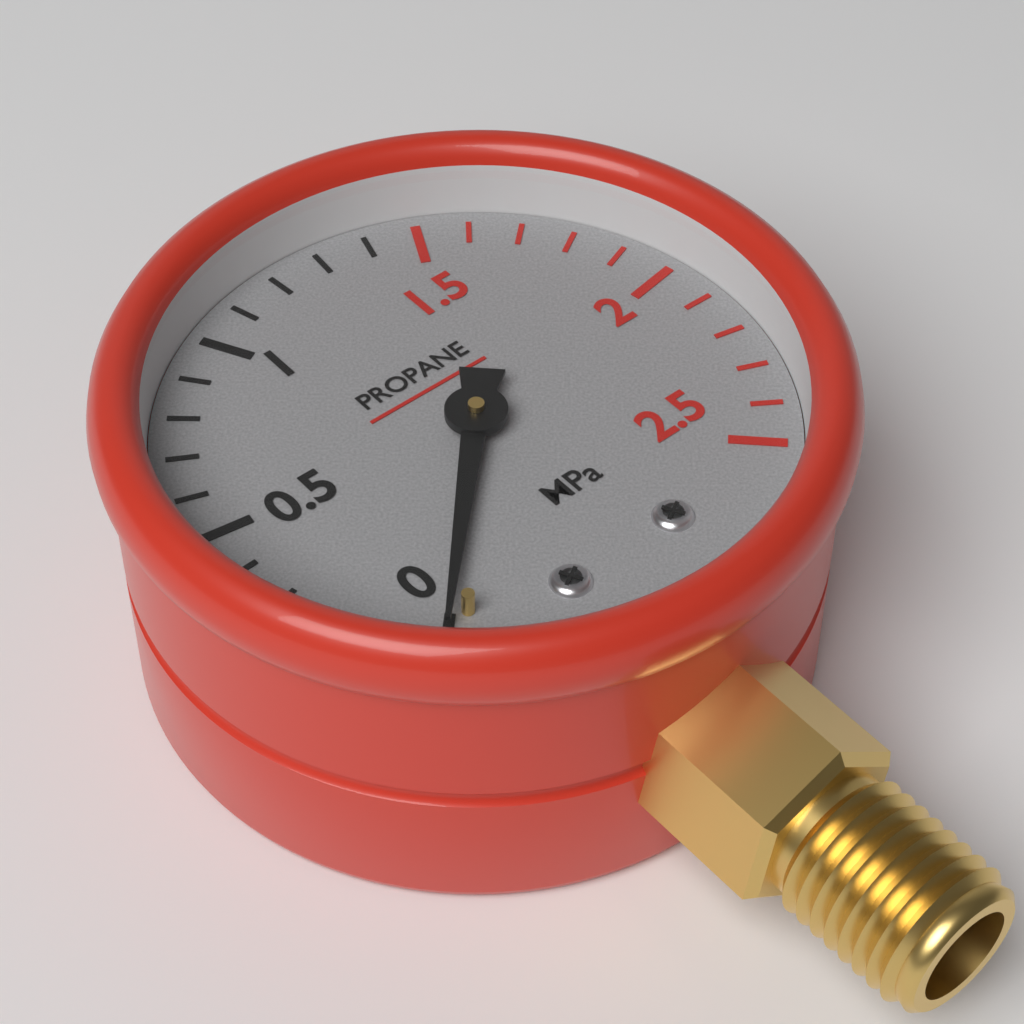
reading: 0.0 MPa
